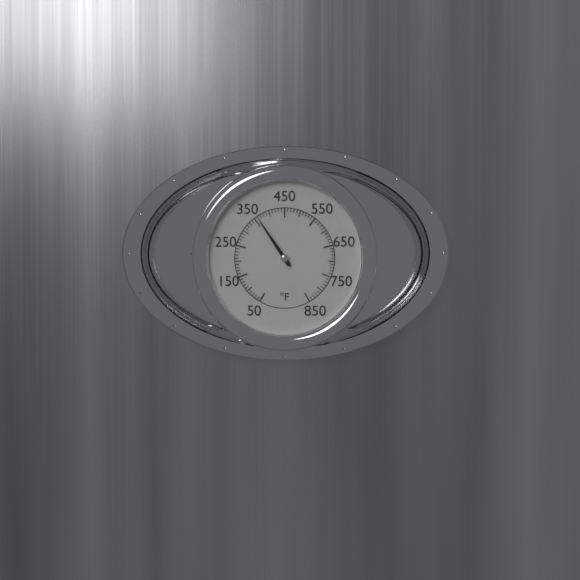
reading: 360 °F
